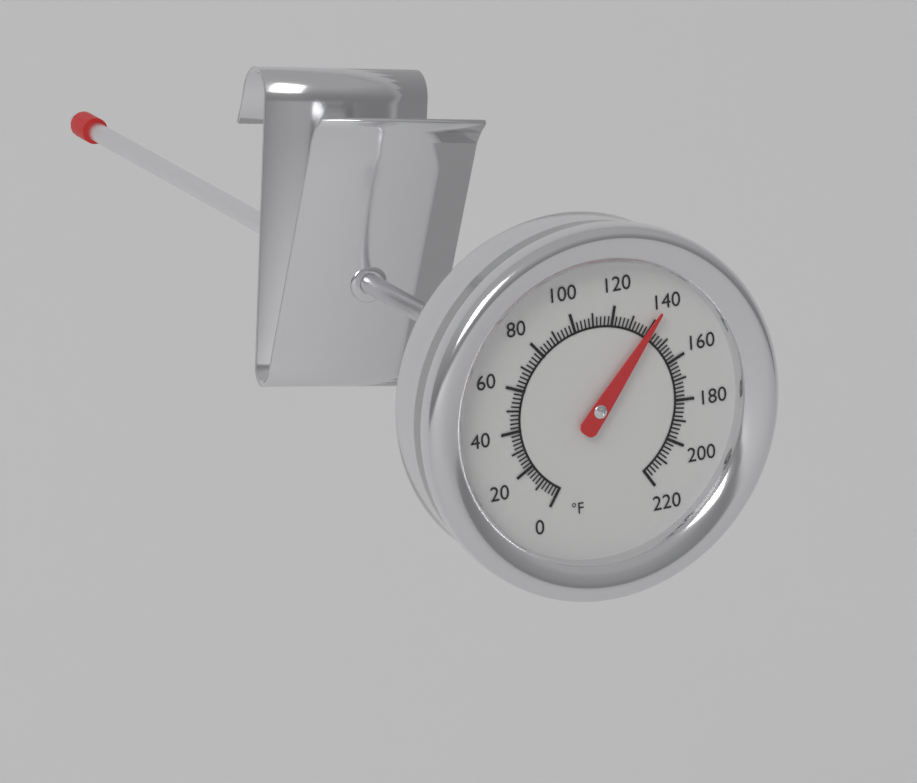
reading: 140 °F
